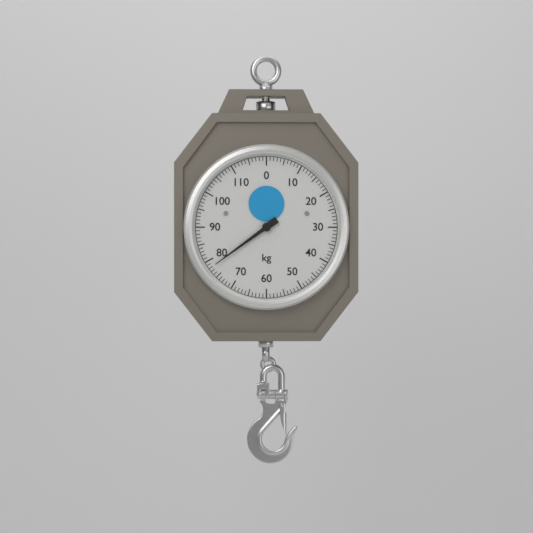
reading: 78 kg
